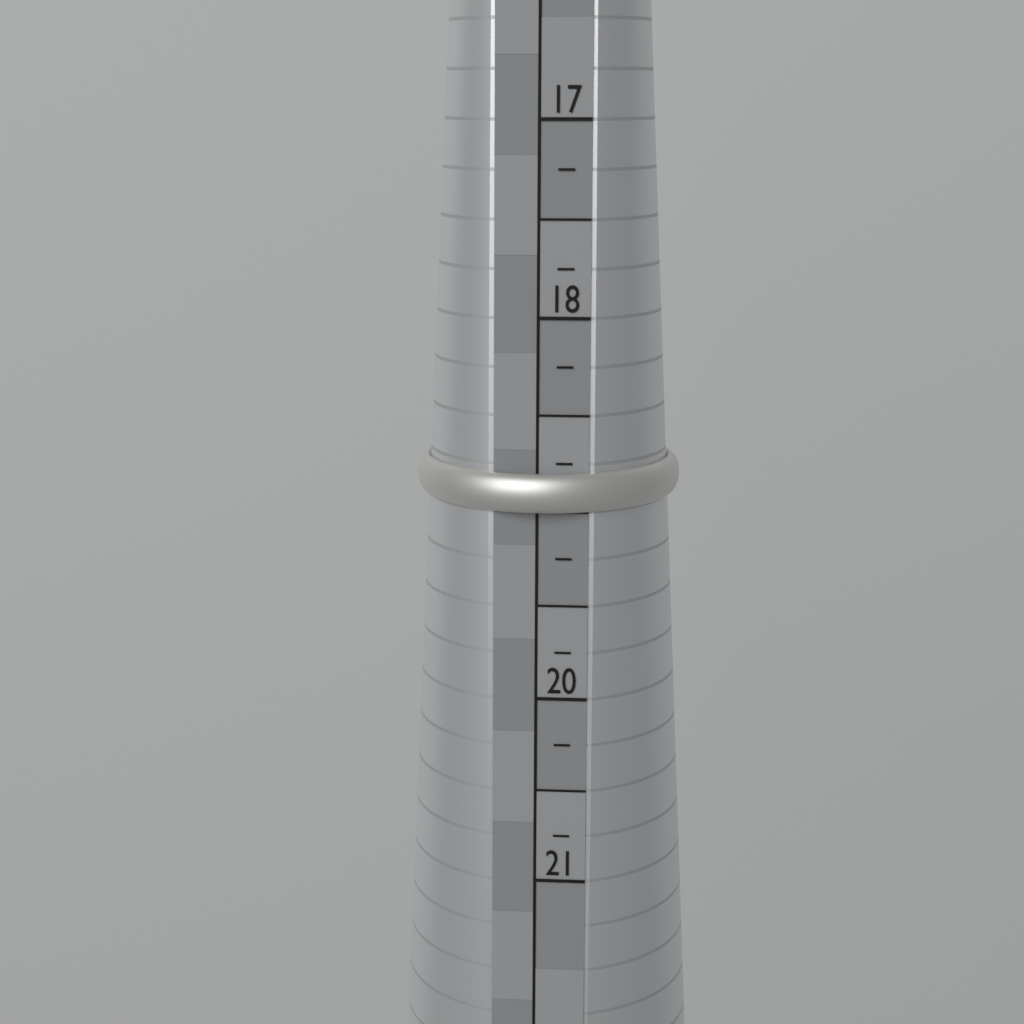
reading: 19.00 (no unit)
